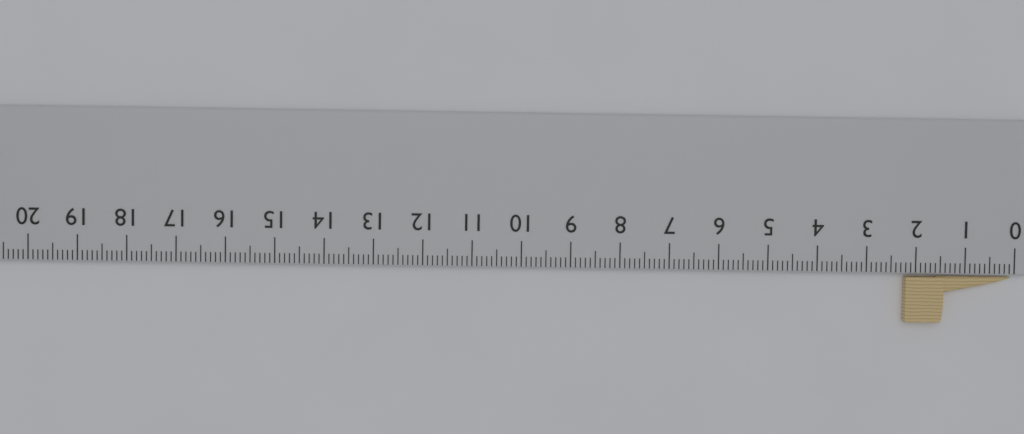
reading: 2.2 cm
